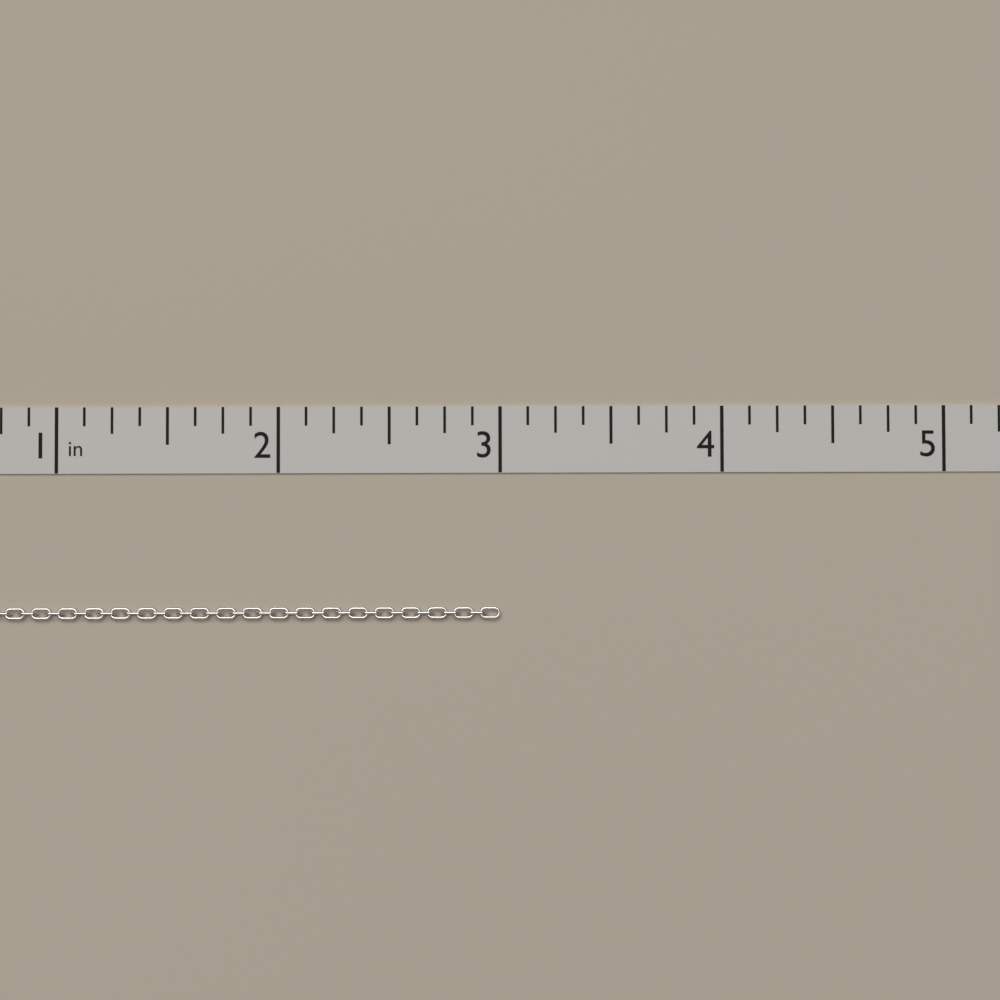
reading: 3.000 in
